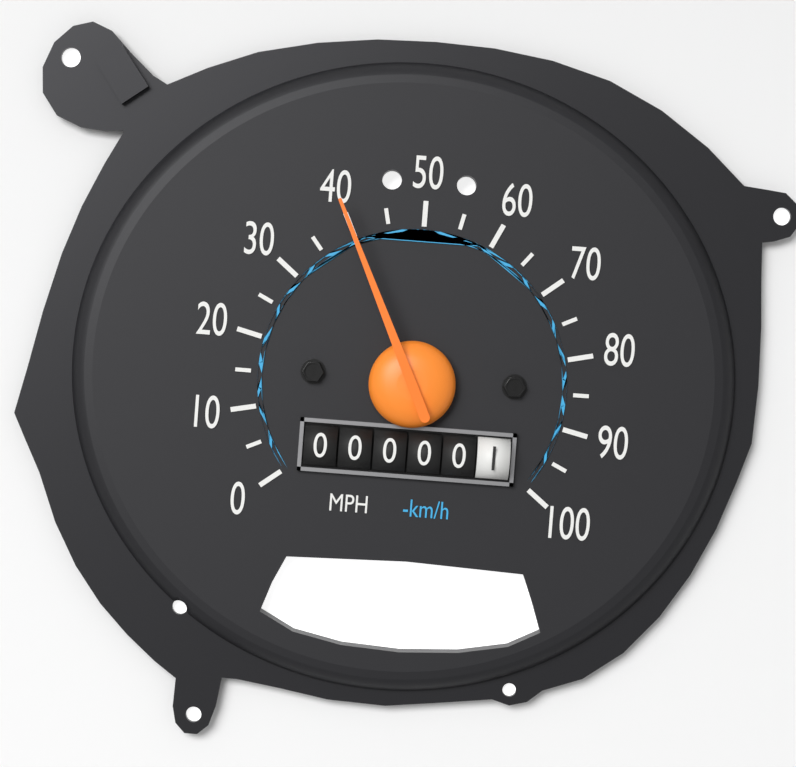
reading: 40 MPH
